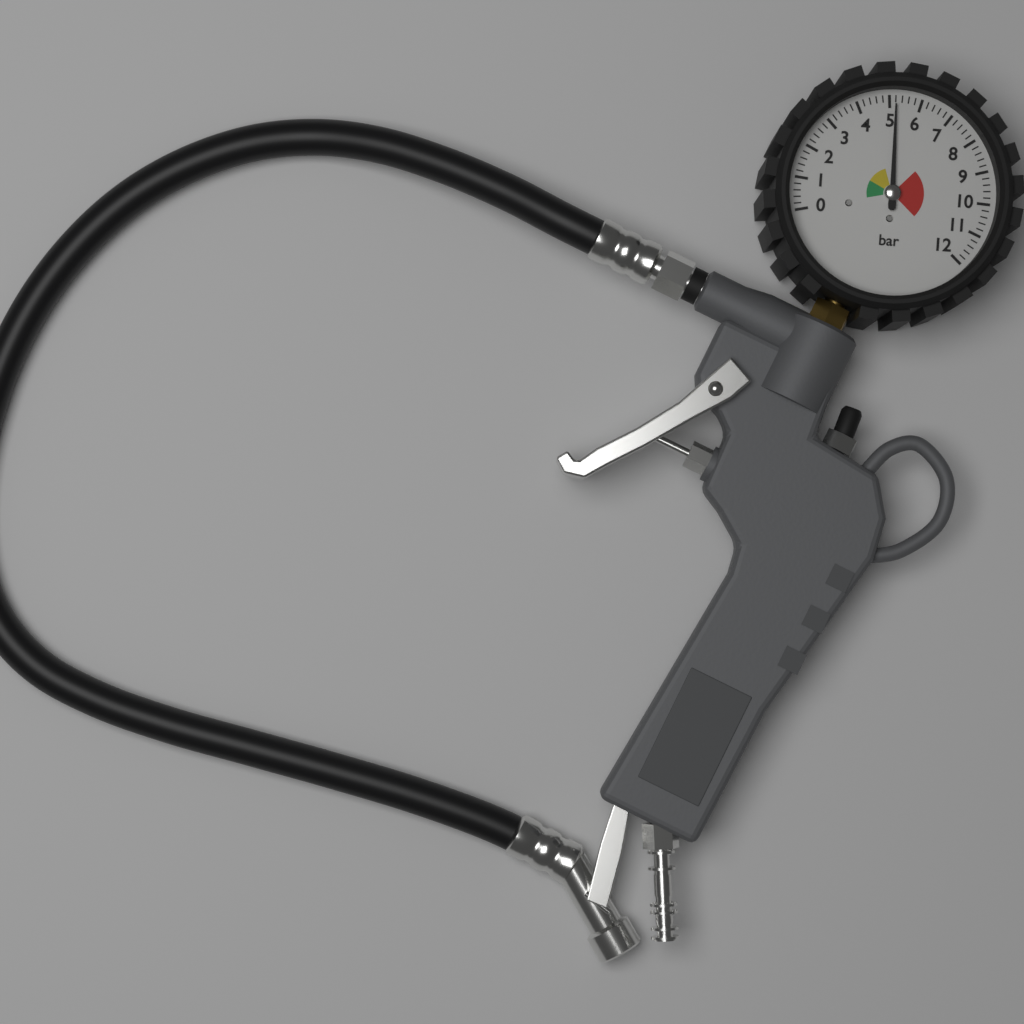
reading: 5.2 bar
